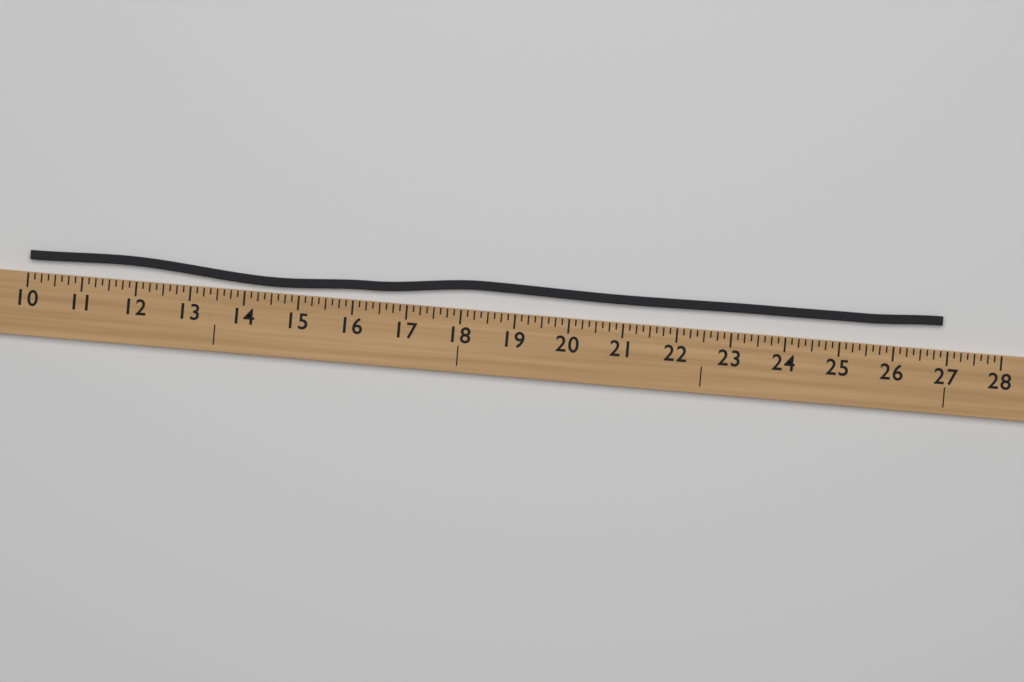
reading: 26.875 (no unit)
